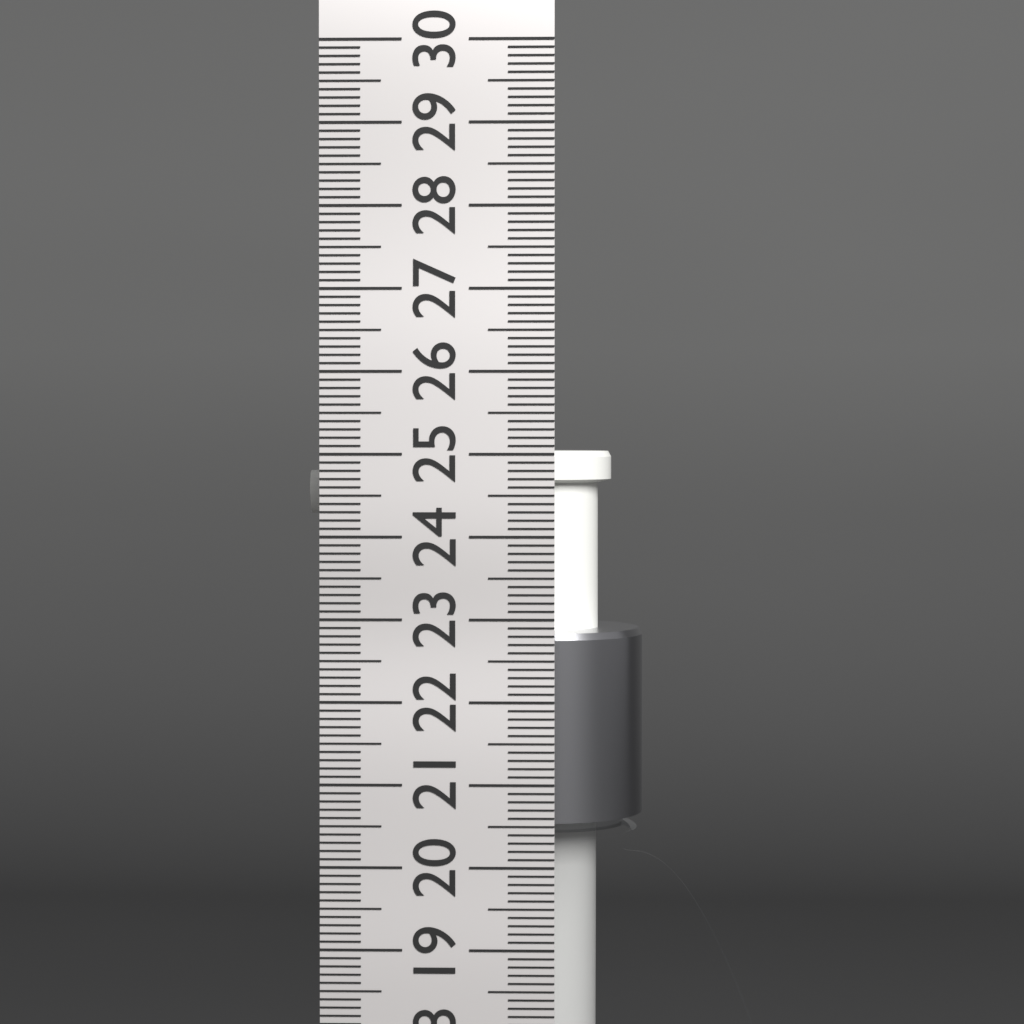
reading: 25.0 cm
